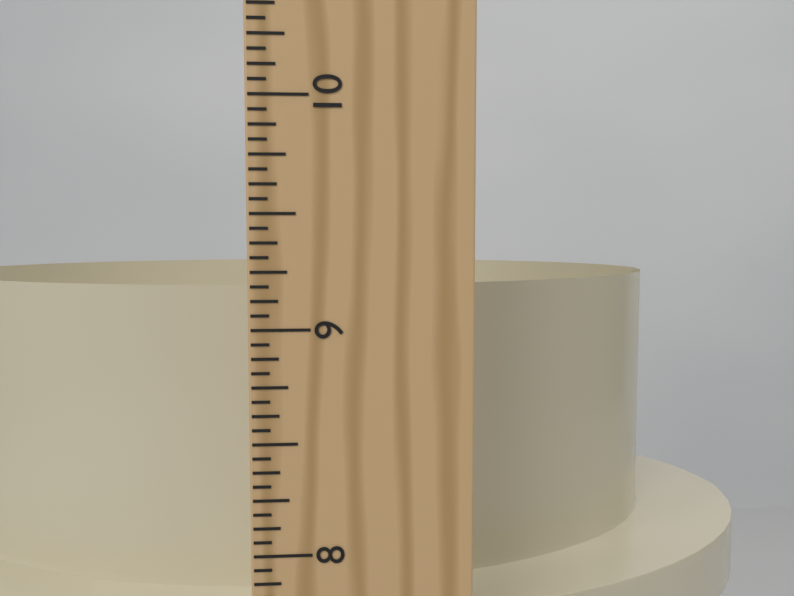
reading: 9.1250 in
